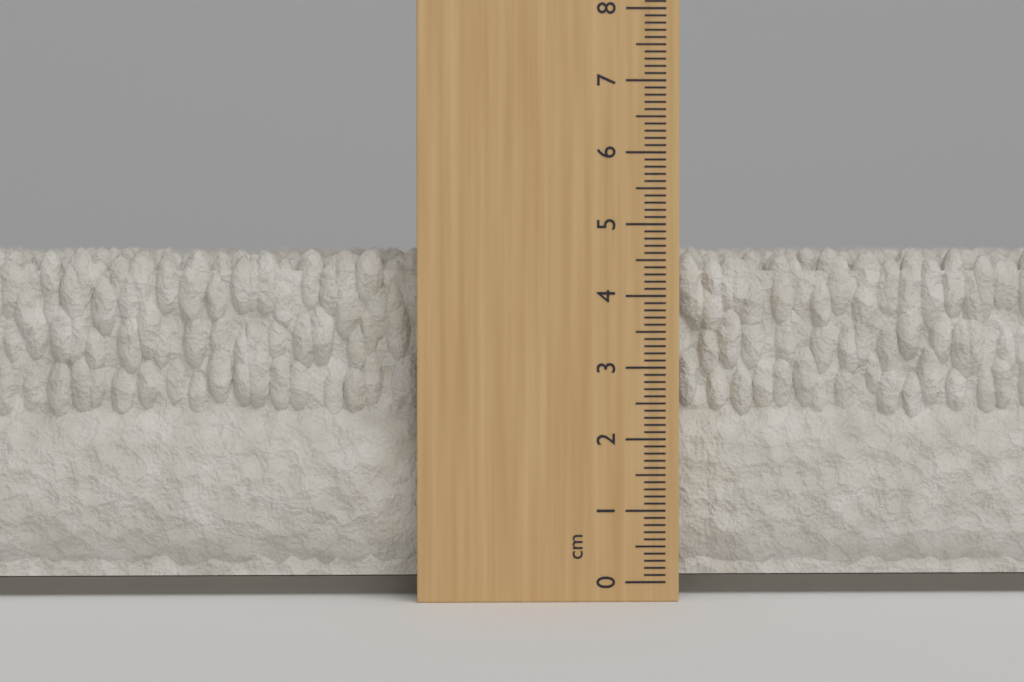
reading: 4.7 cm
